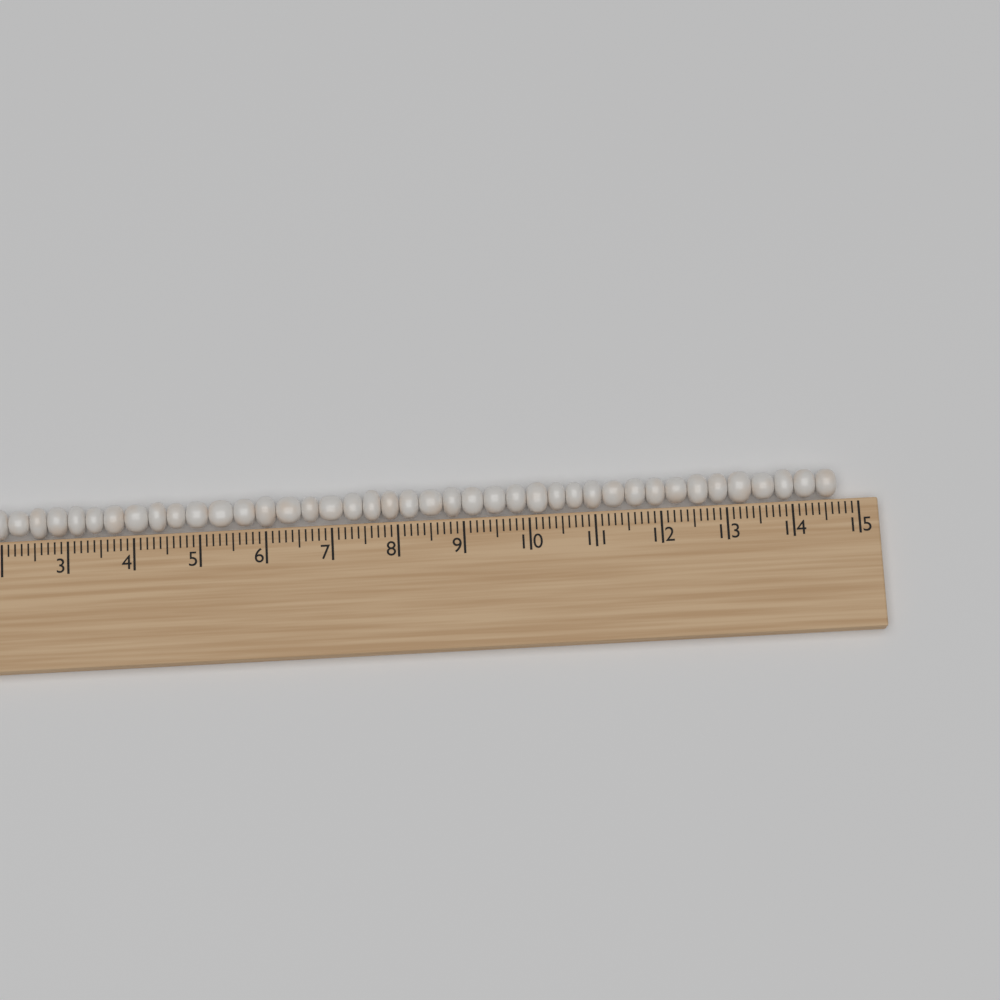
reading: 14.7 (no unit)
